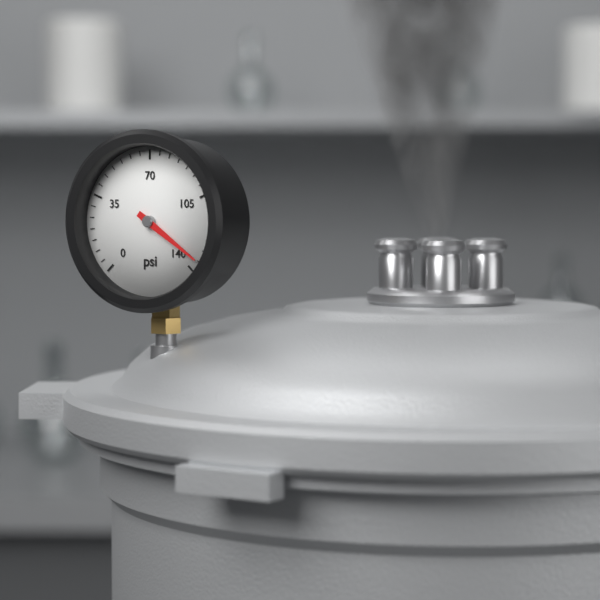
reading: 135 psi
